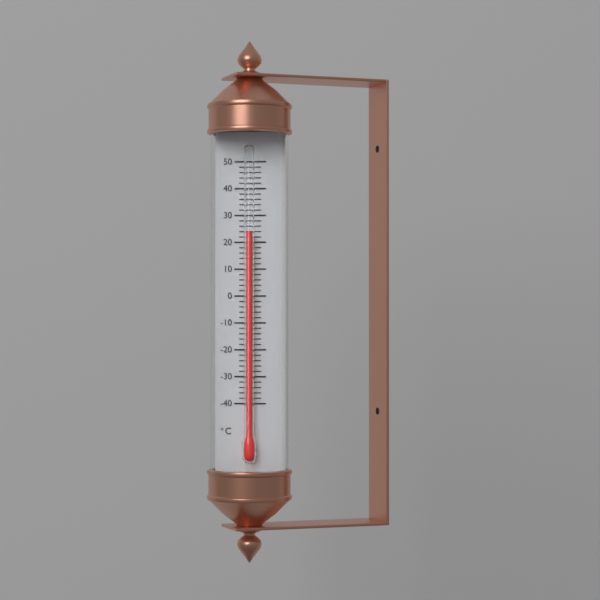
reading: 24 °C
